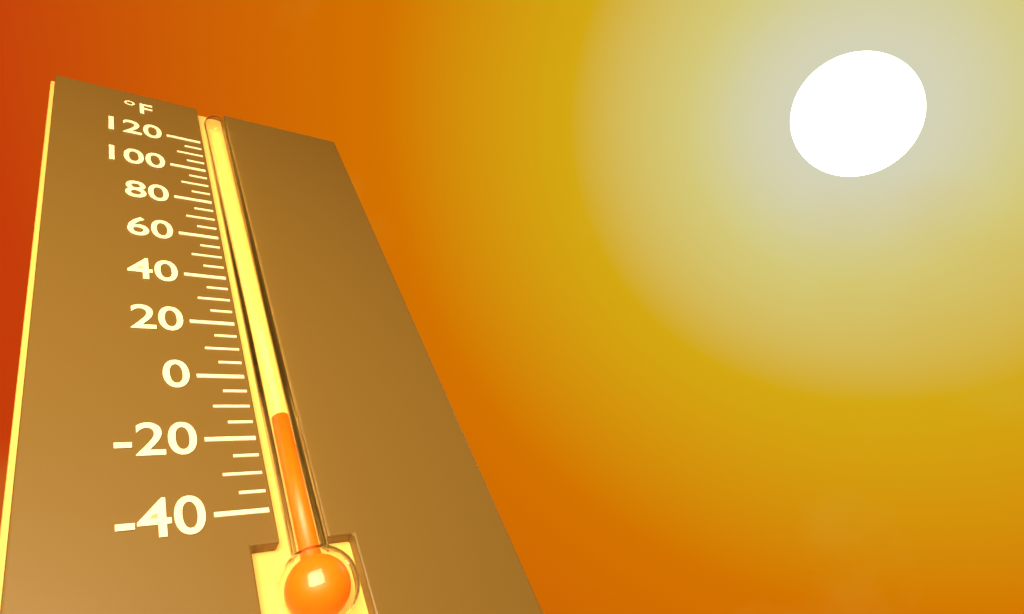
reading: -15 °F
